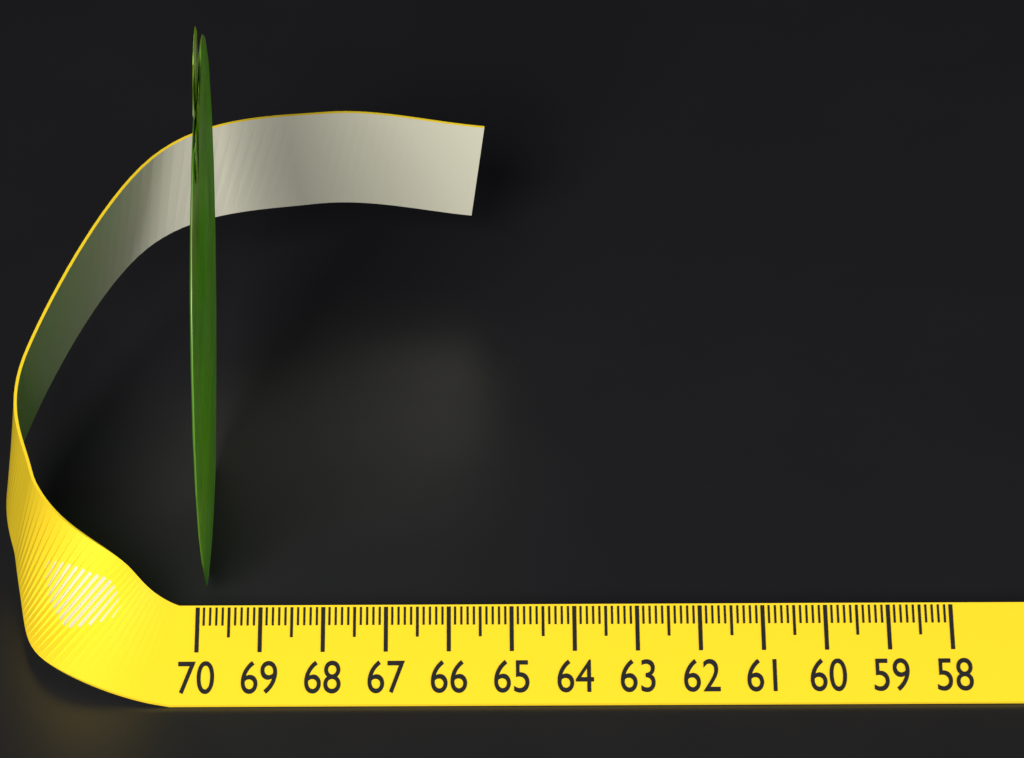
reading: 69.8 (no unit)
